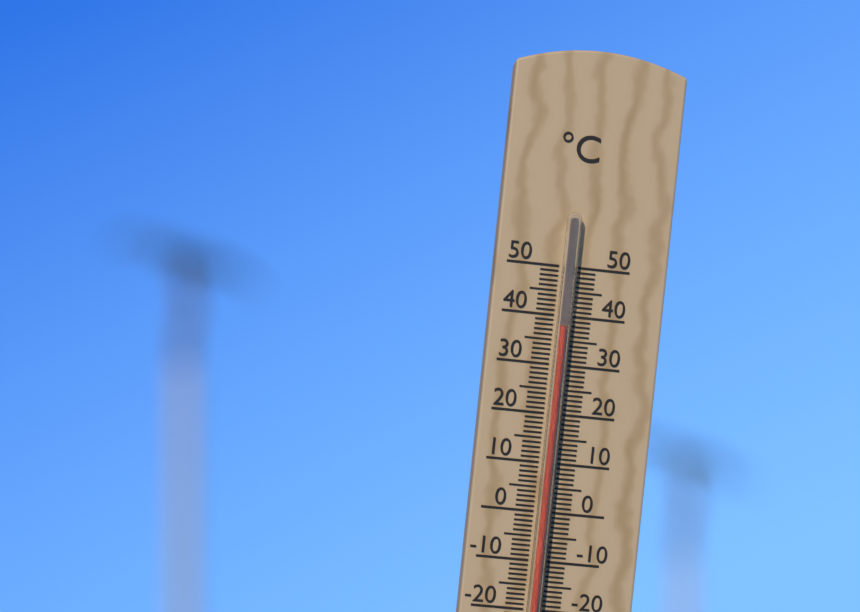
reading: 38 °C
